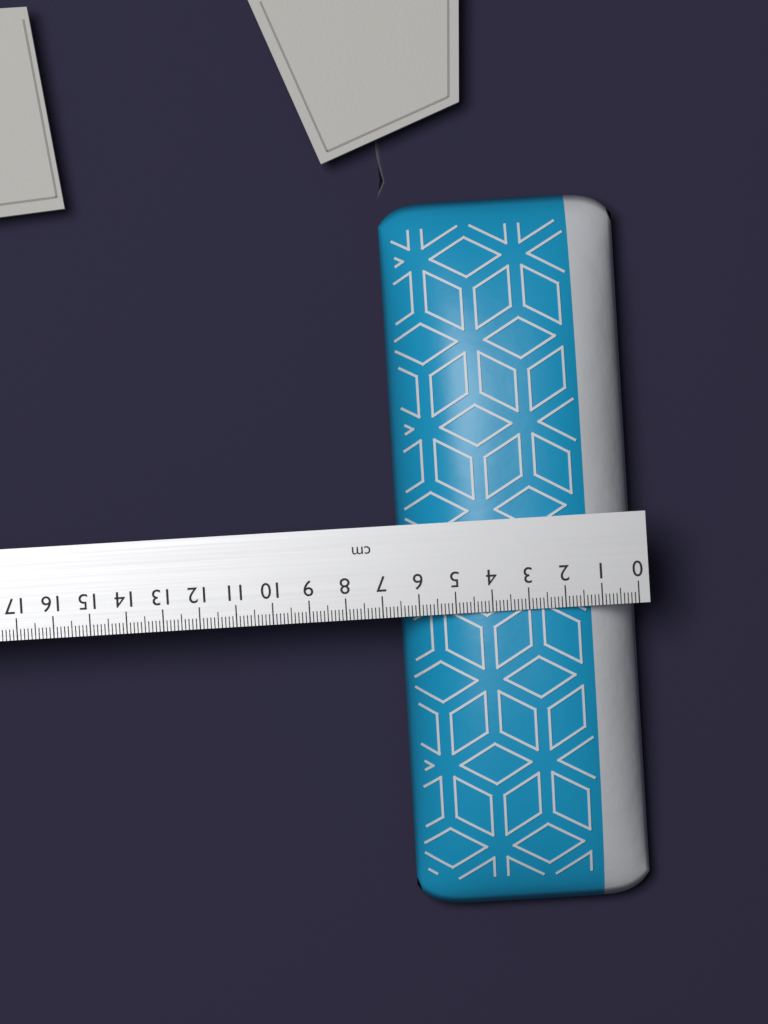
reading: 6.5 cm
